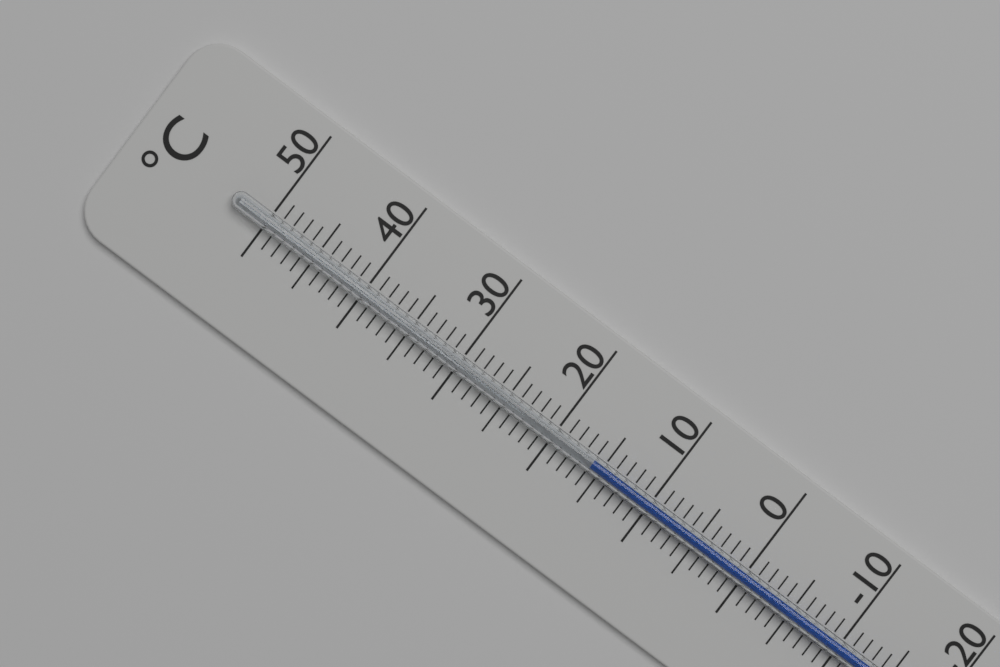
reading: 16 °C
